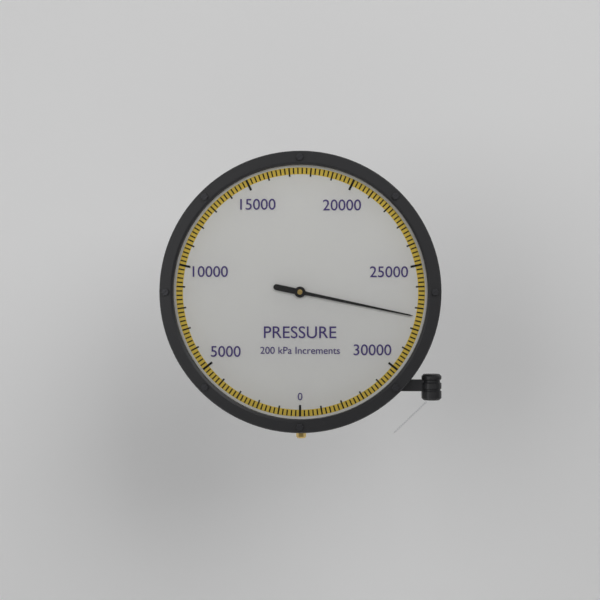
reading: 27400 kPa
